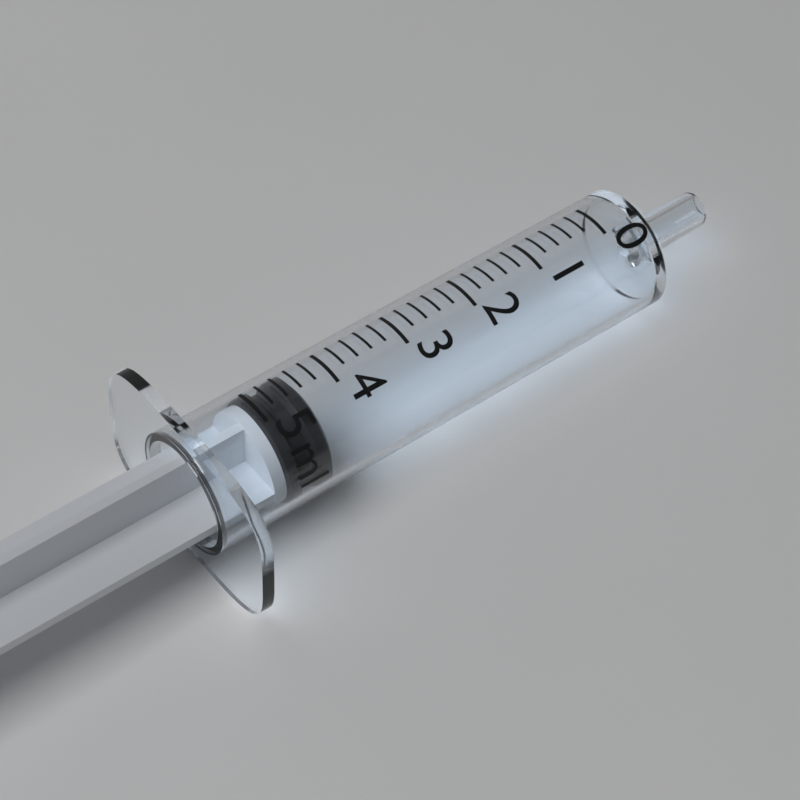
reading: 4.4 ml
